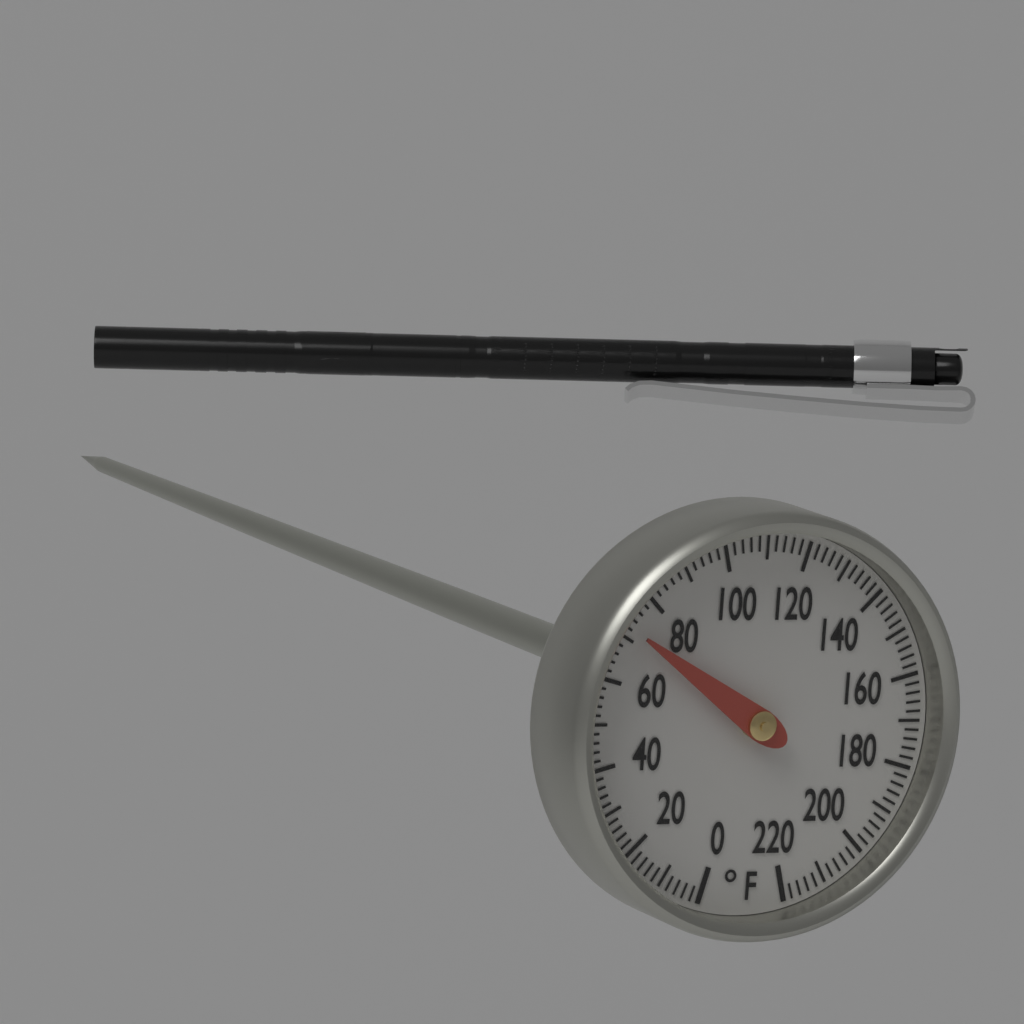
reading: 72 °F
